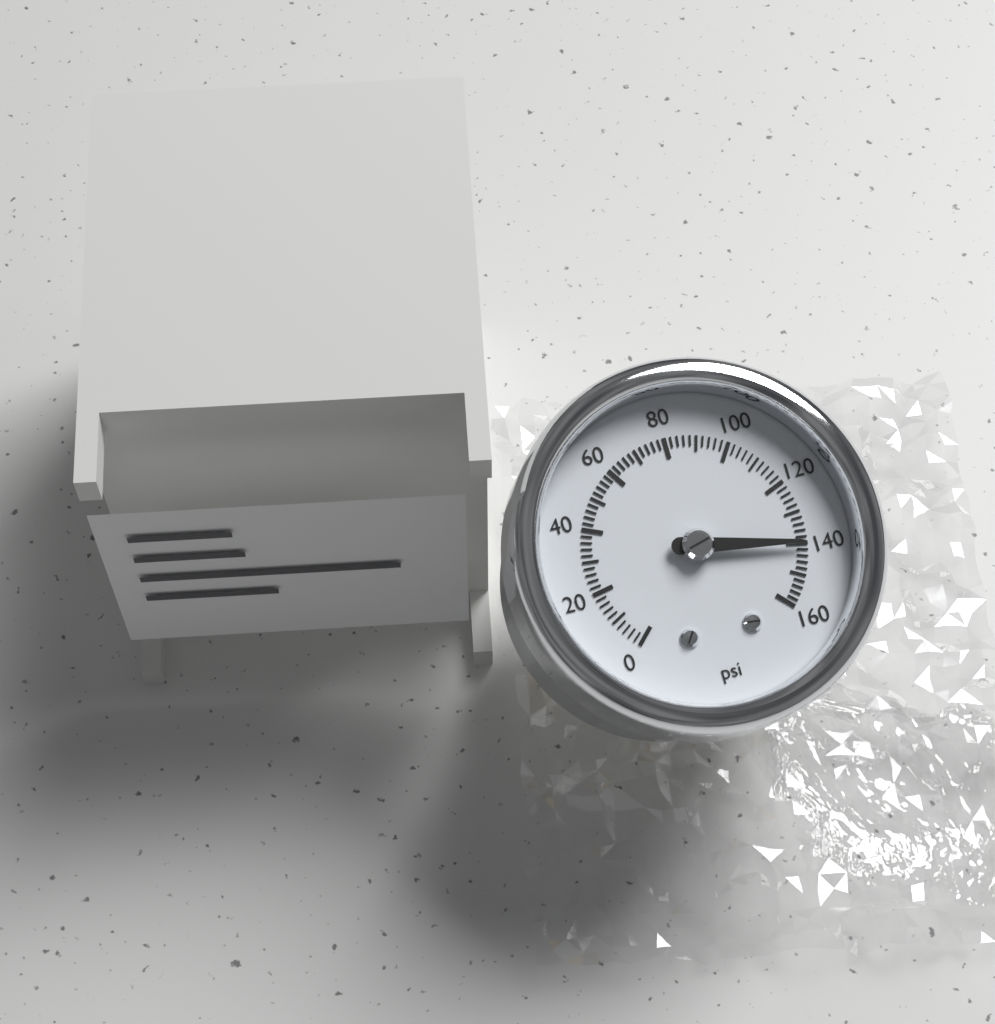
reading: 140 psi
